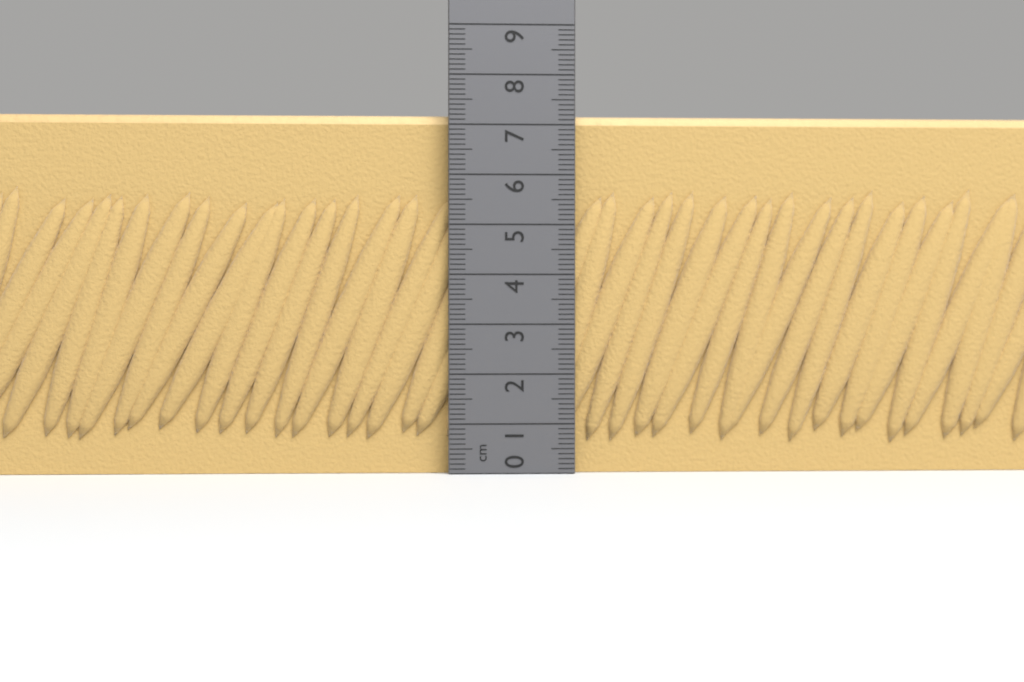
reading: 7.2 cm
